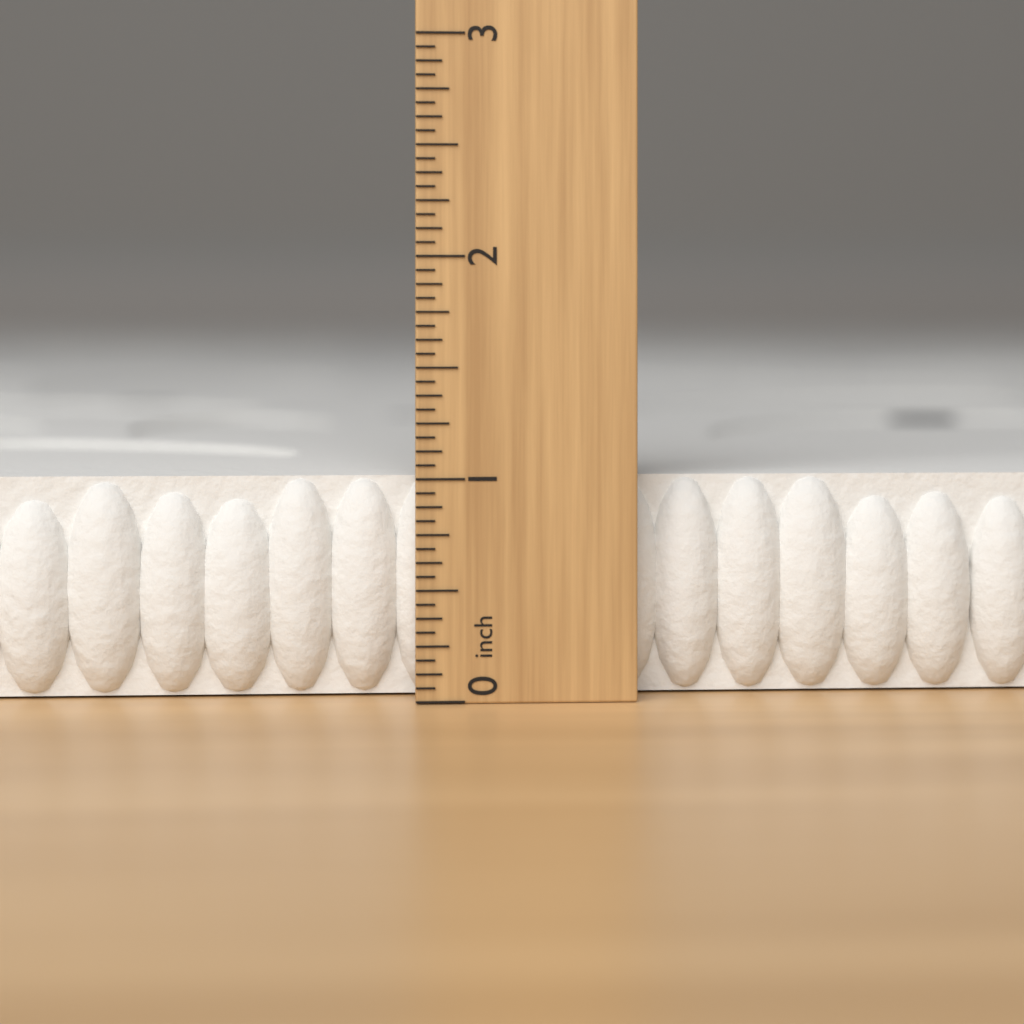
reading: 1.0000 inch
